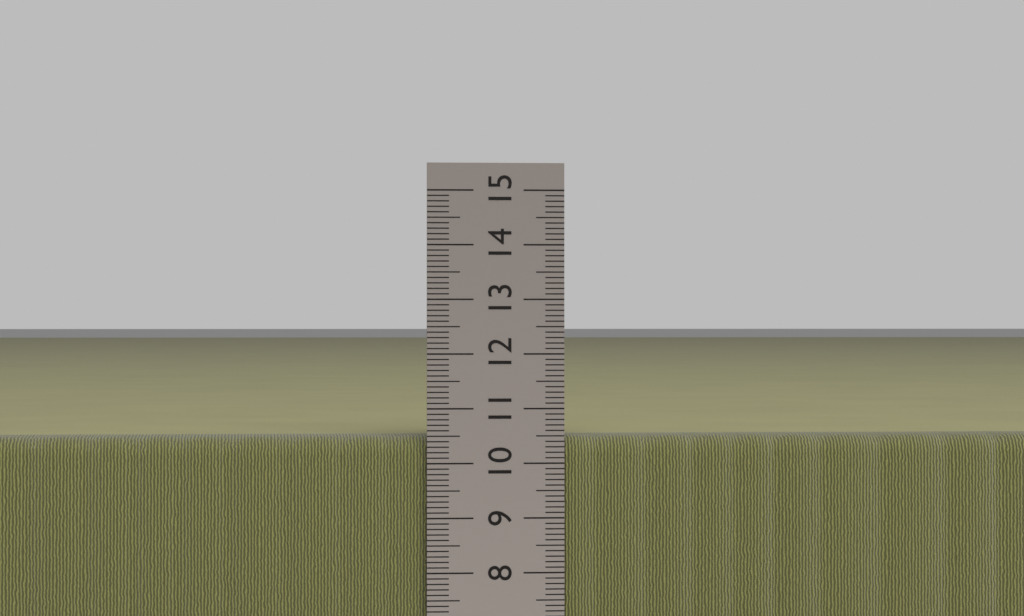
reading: 10.5 cm
